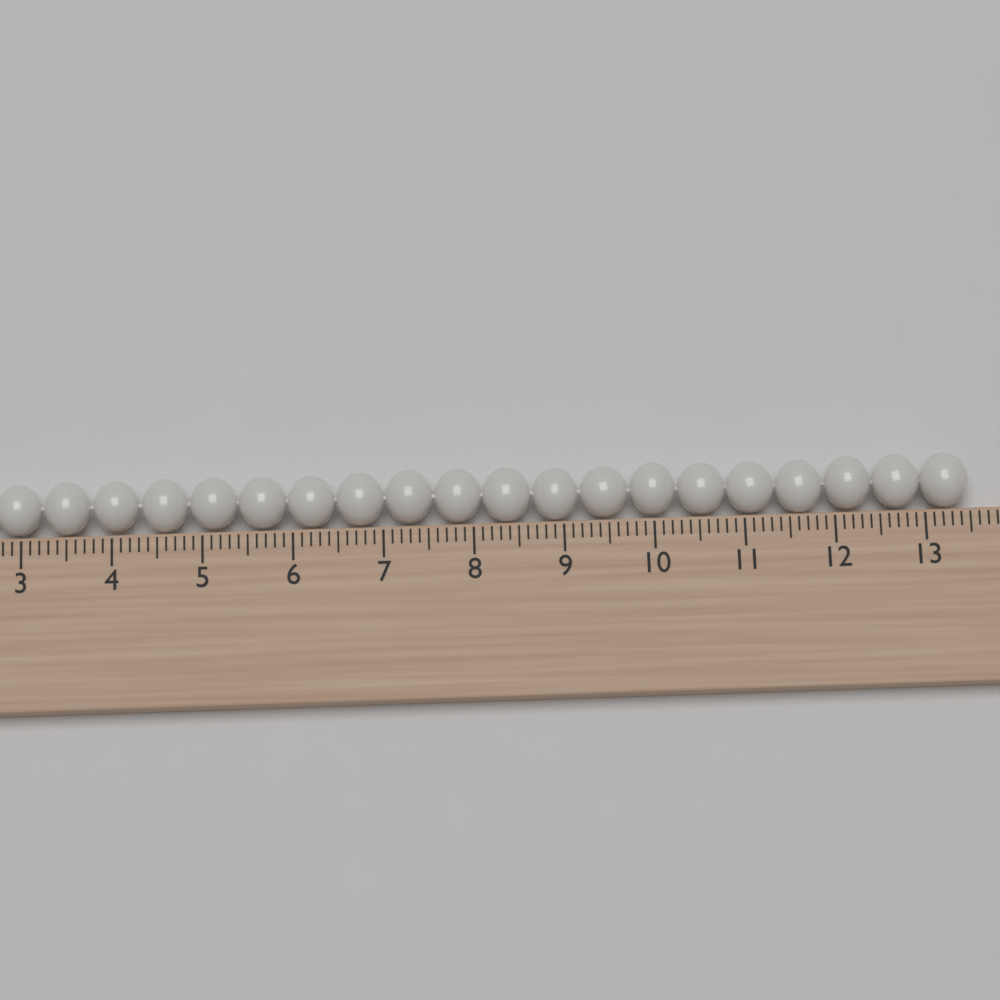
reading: 13.5 cm
